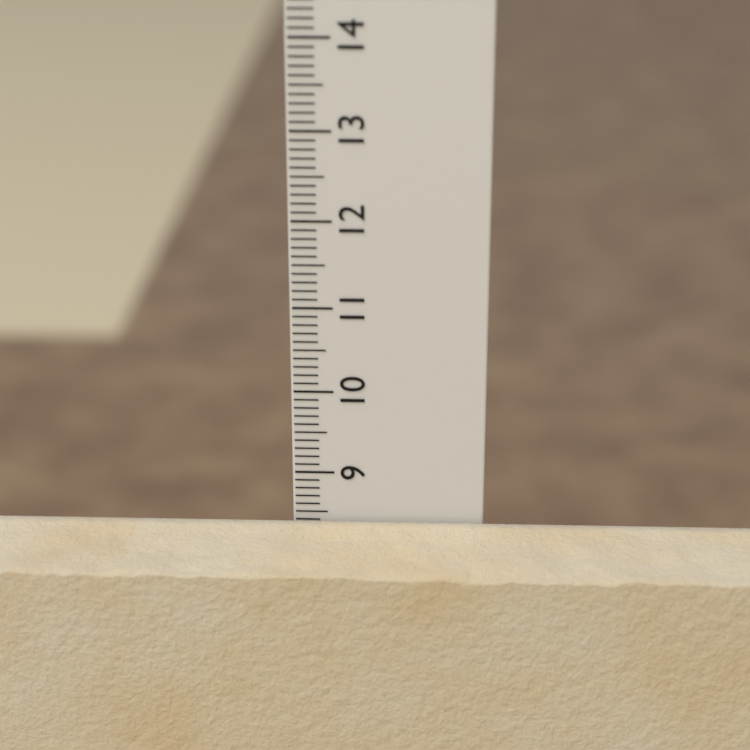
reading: 8.4 cm
